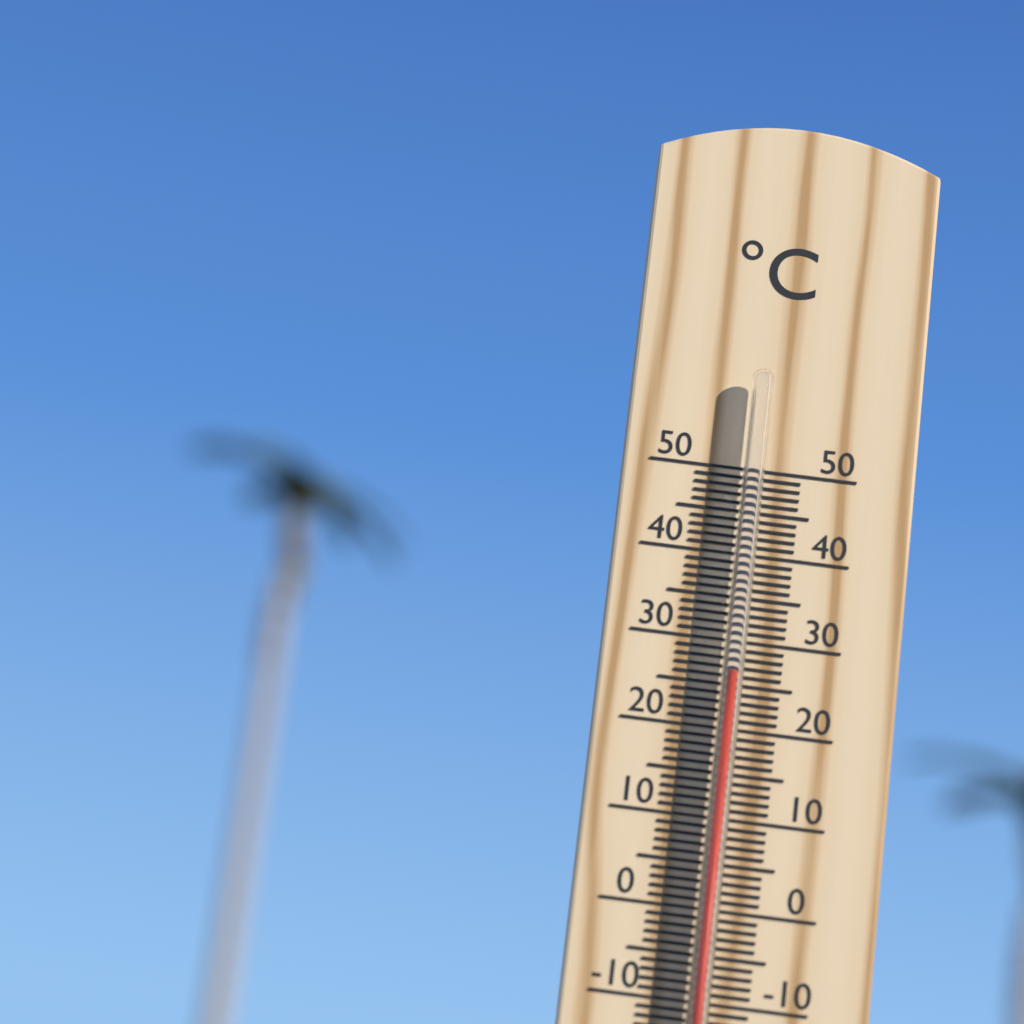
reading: 26 °C
